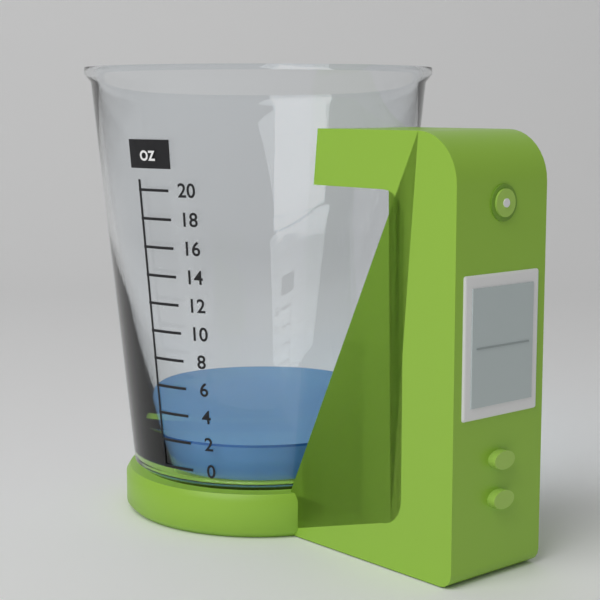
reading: 2 oz
